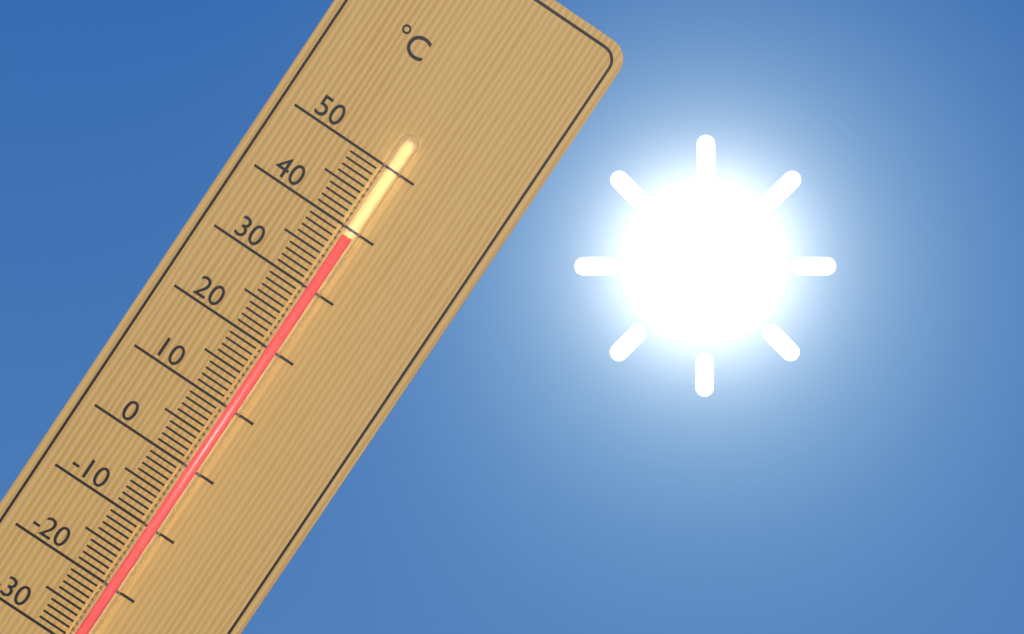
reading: 39 °C
